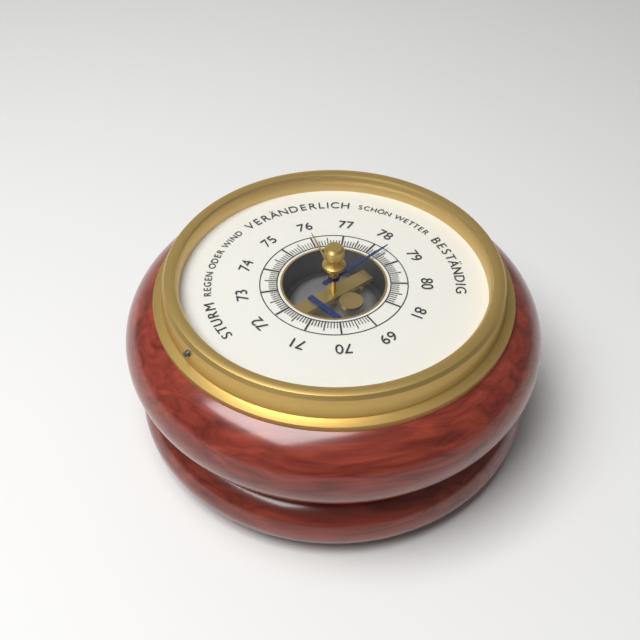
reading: 78.4 (no unit)
